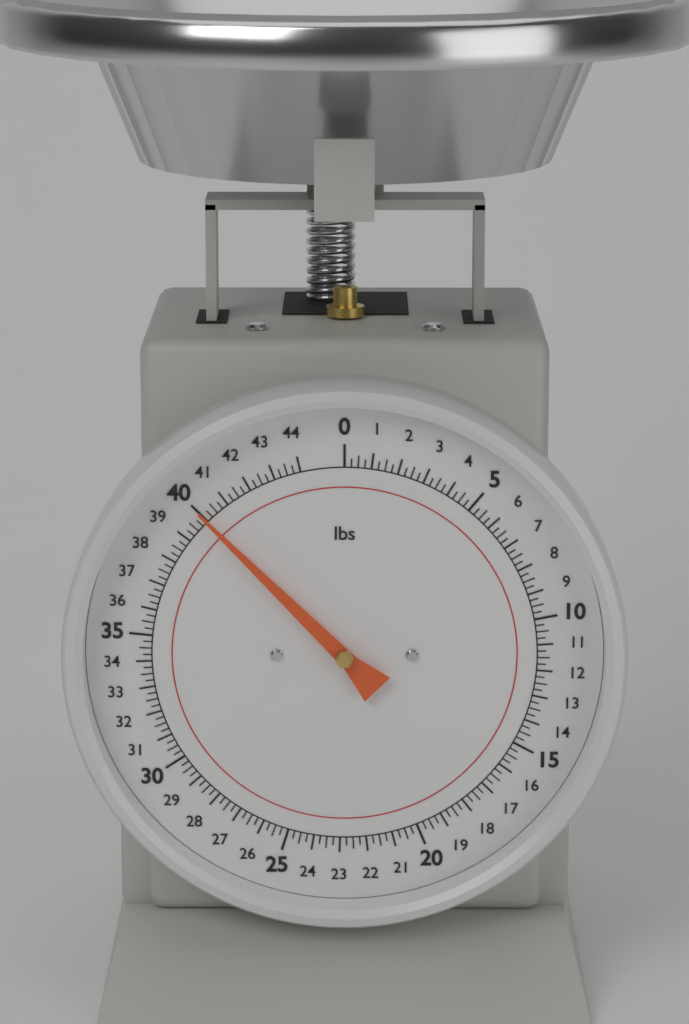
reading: 40.00 lbs
